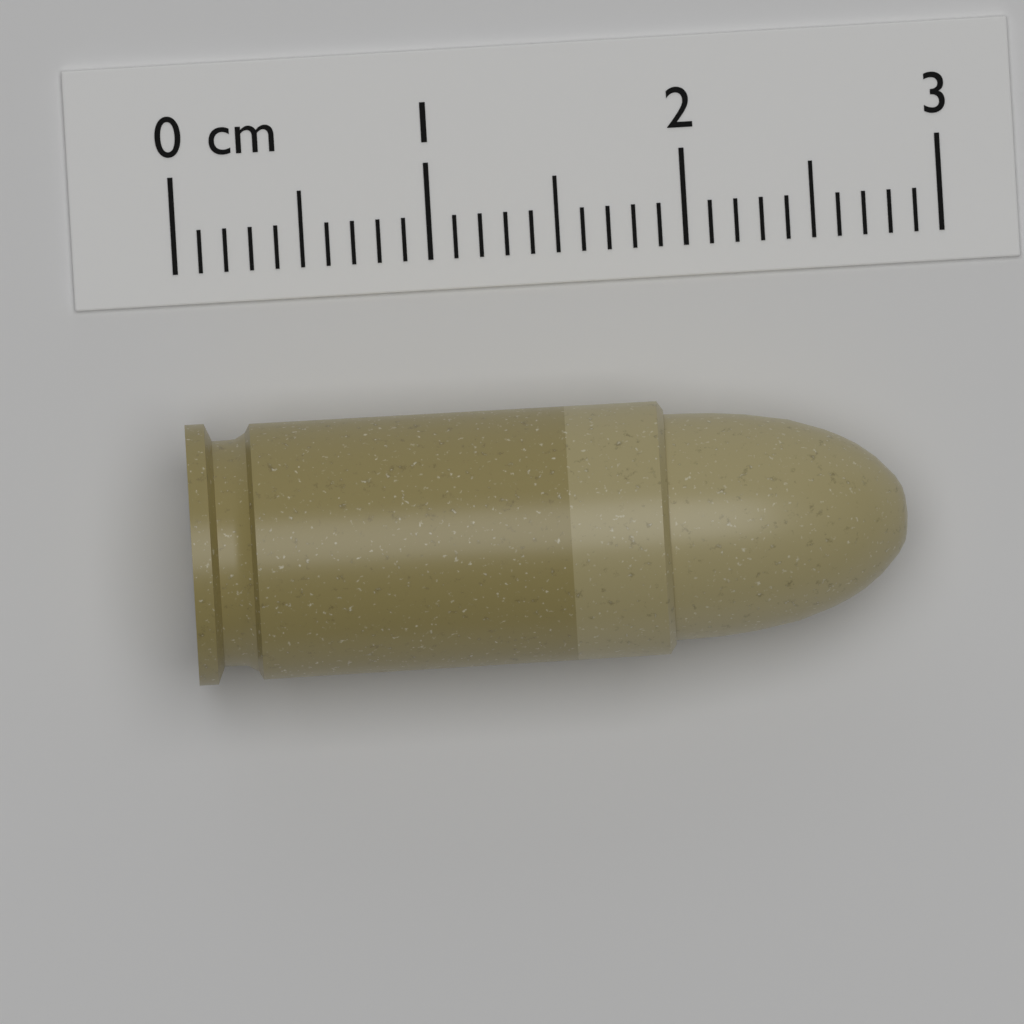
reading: 2.8 cm
